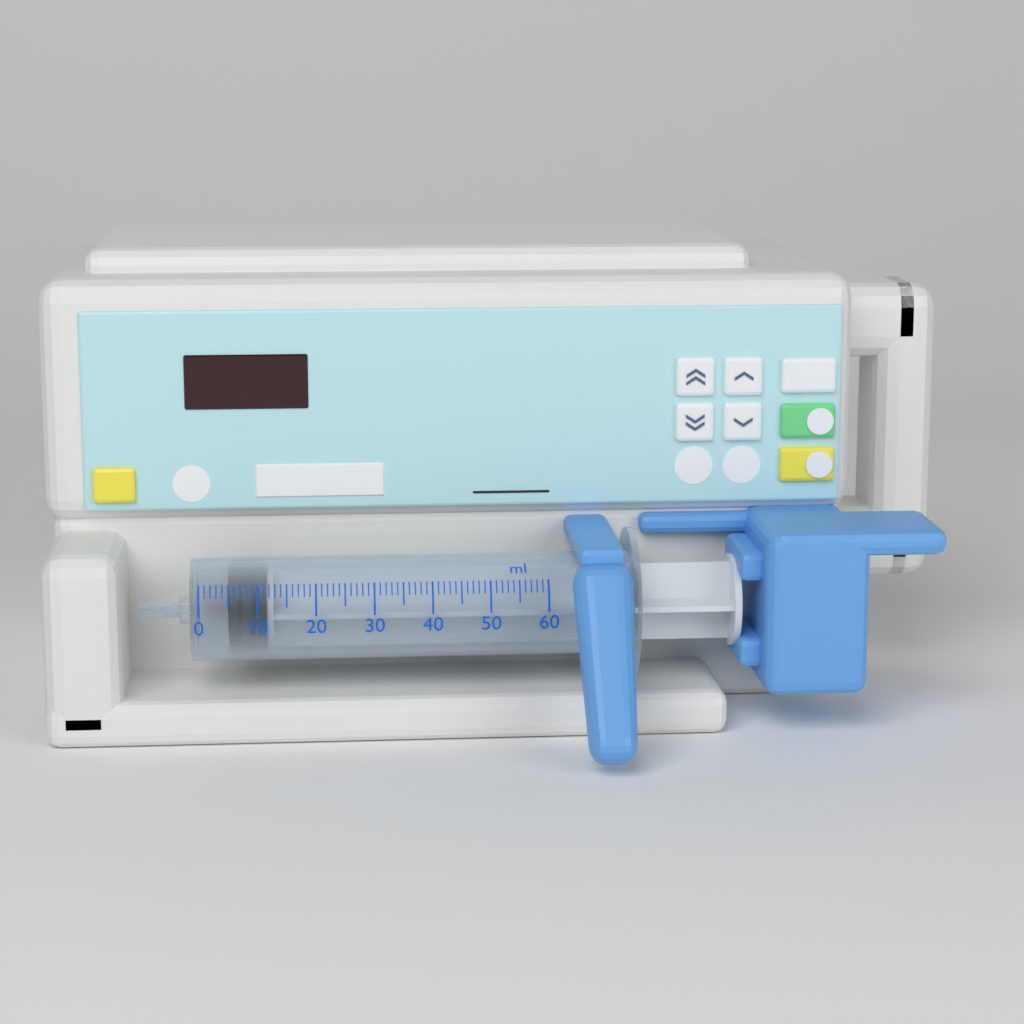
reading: 5 ml
